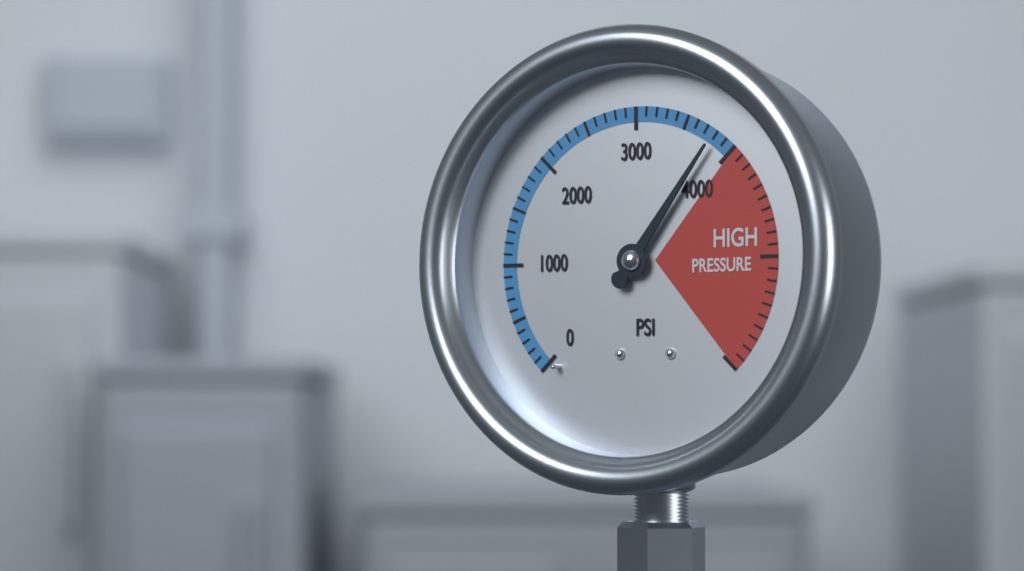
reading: 3800 psi
